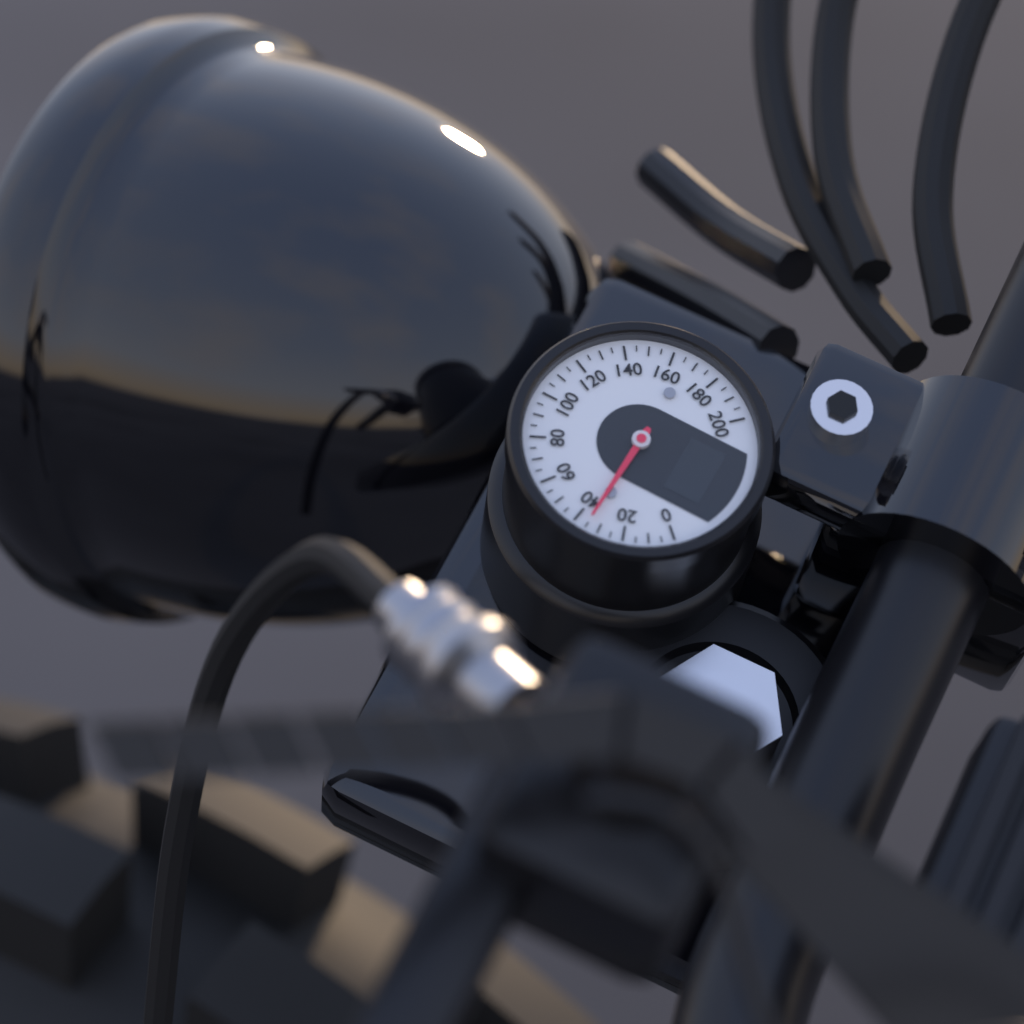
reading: 35 (no unit)
